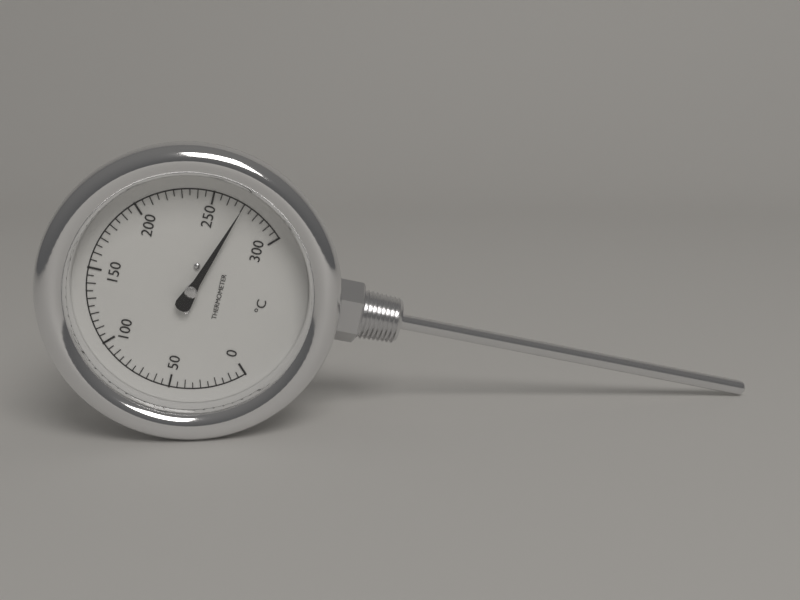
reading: 270 °C
